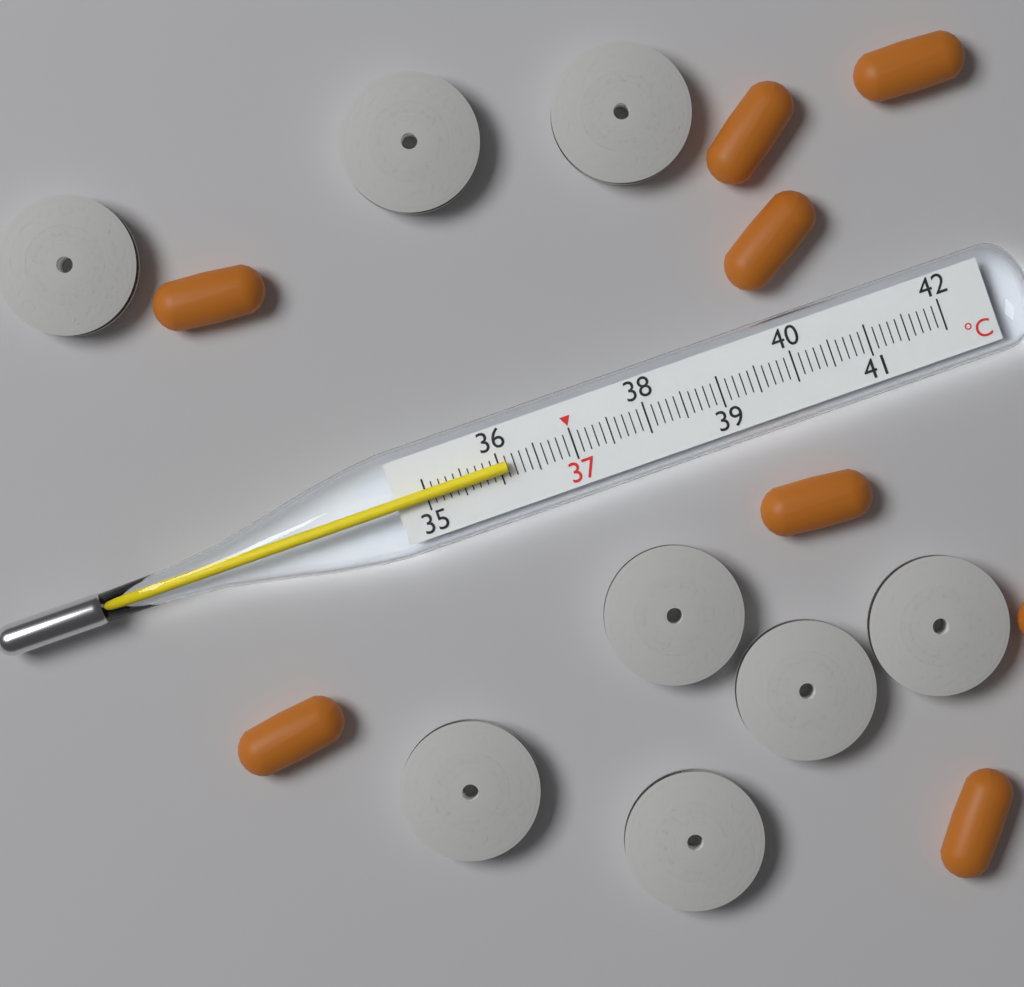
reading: 36.1 °C
